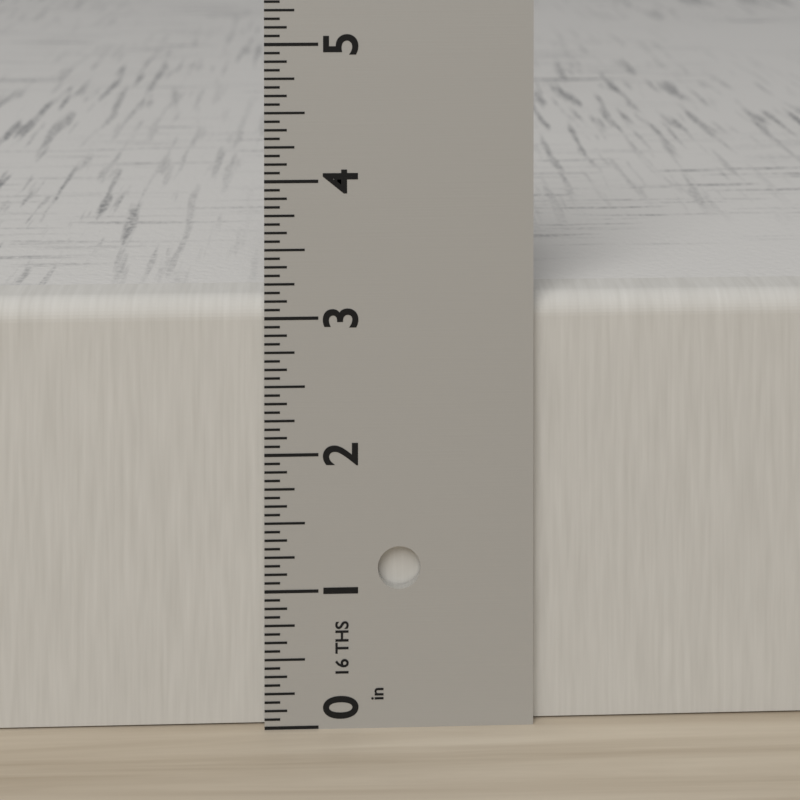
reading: 3.1250 in
